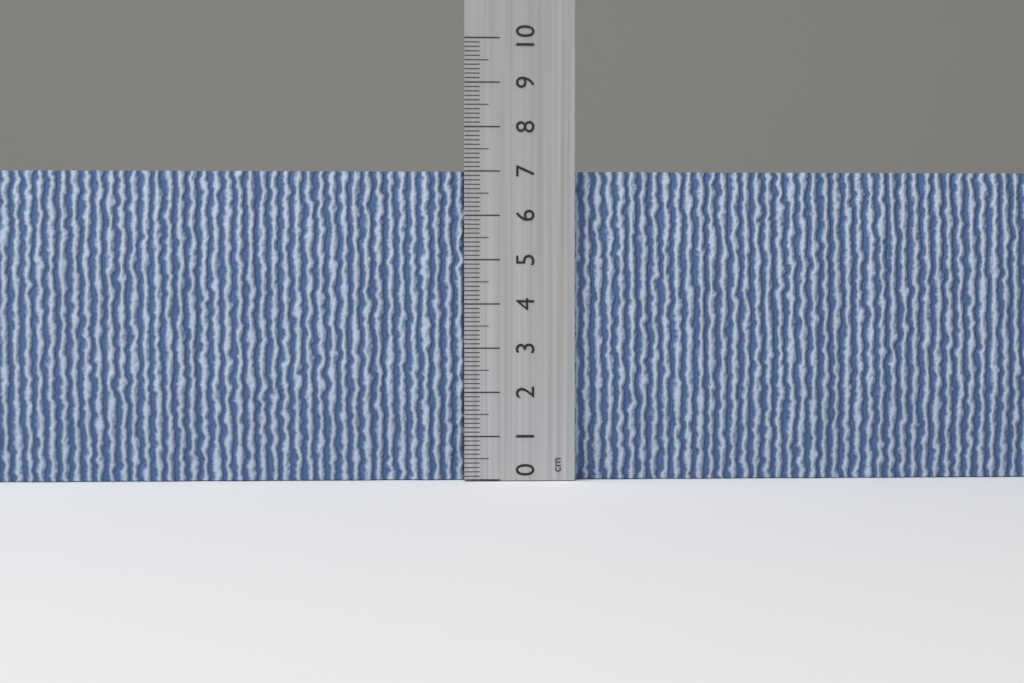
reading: 7.0 cm
